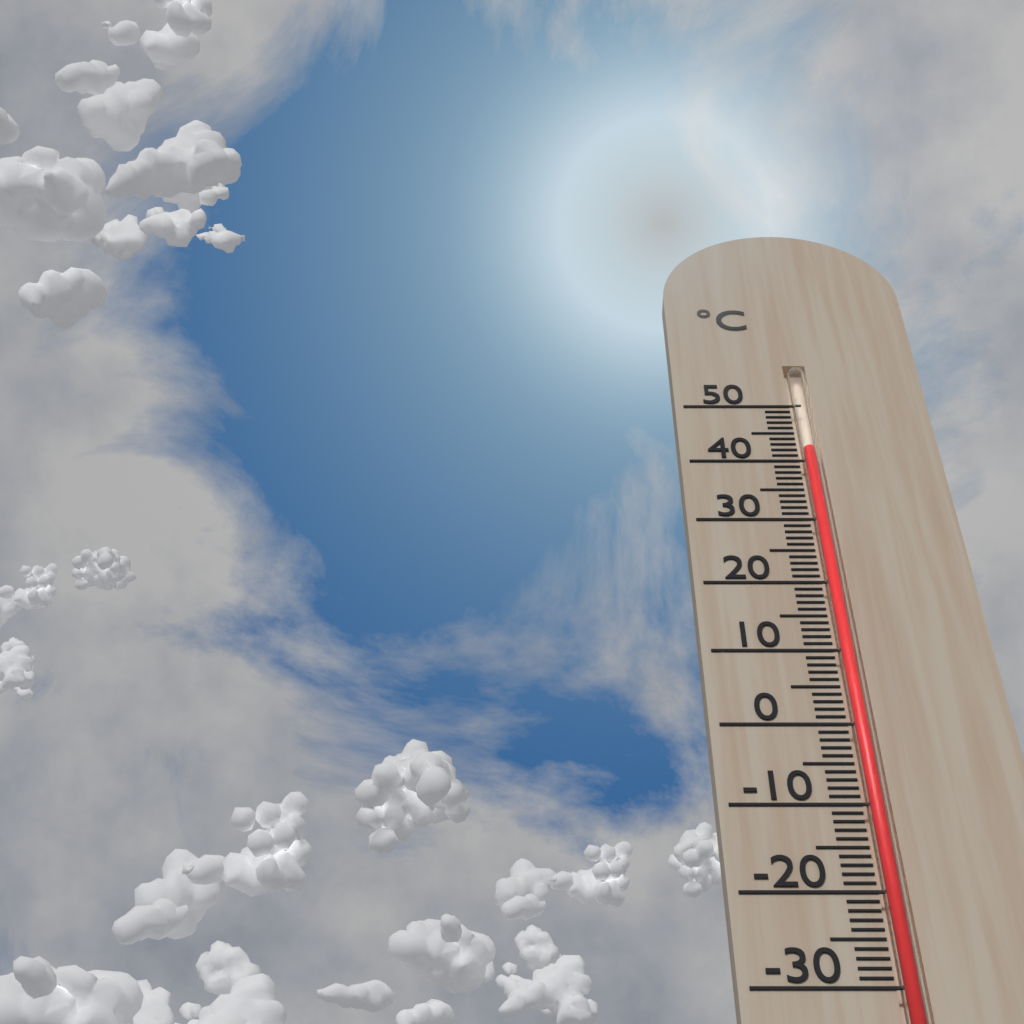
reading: 42 °C
